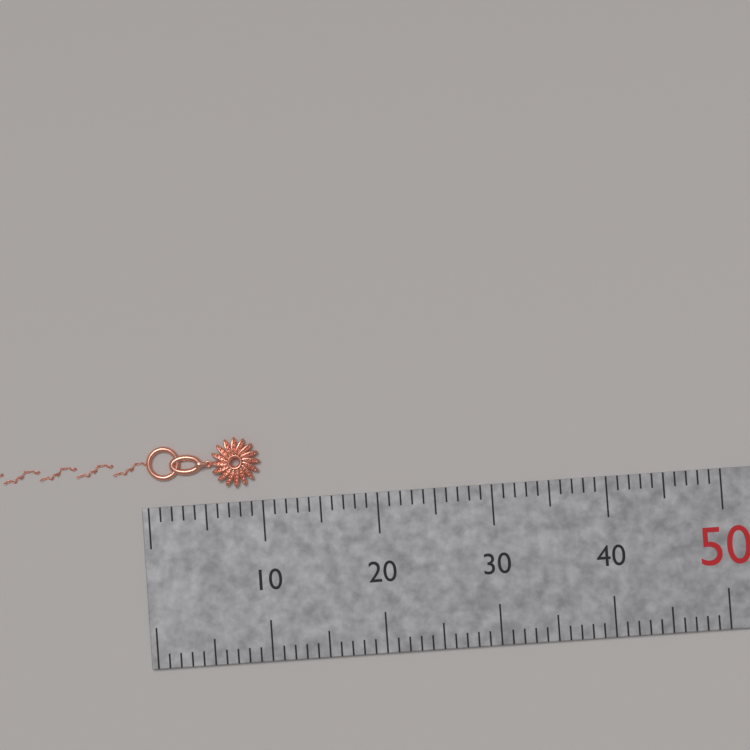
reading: 10 mm
